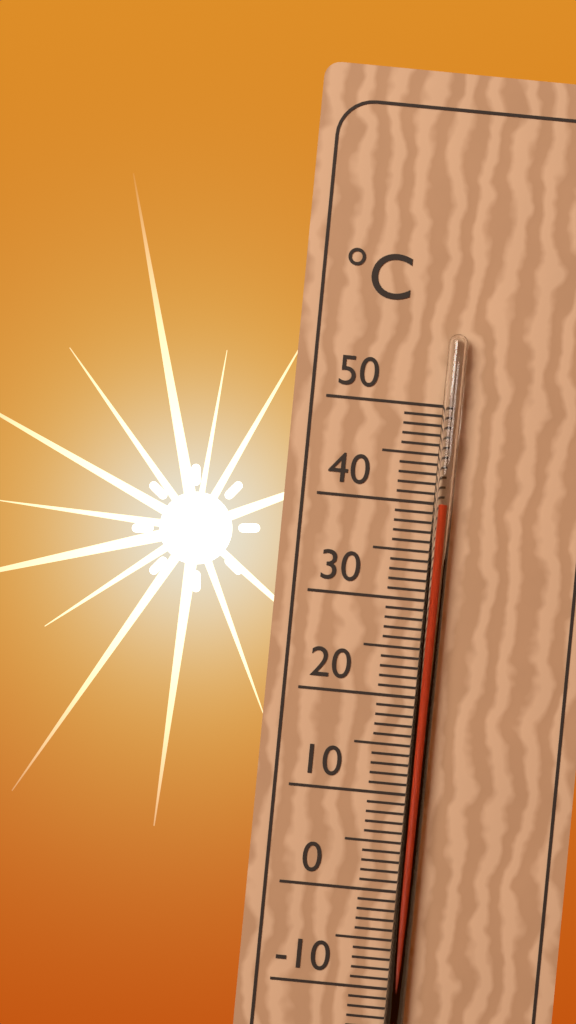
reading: 40 °C
